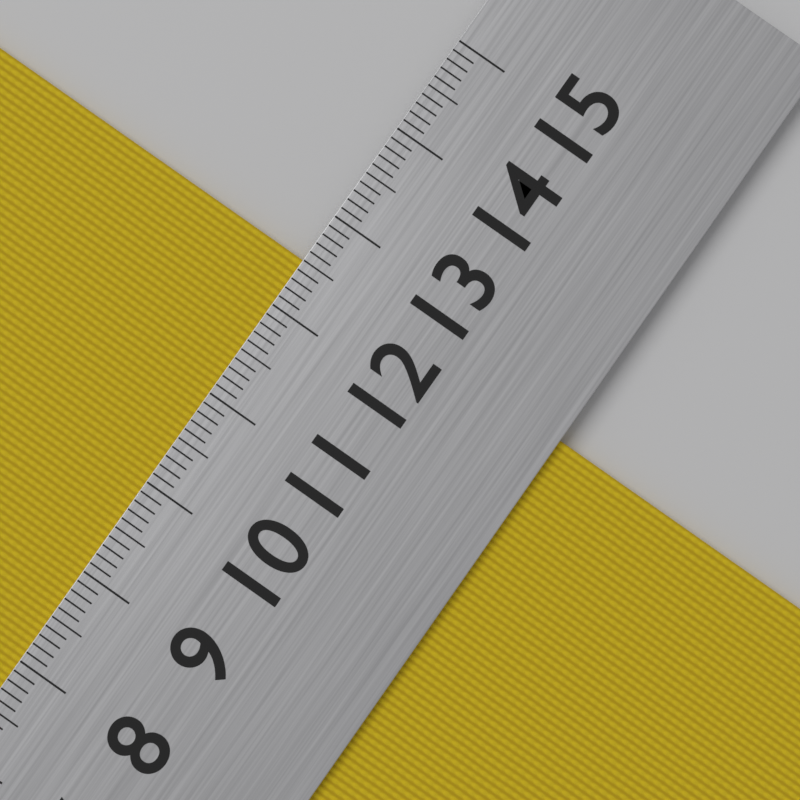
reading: 12.5 cm
